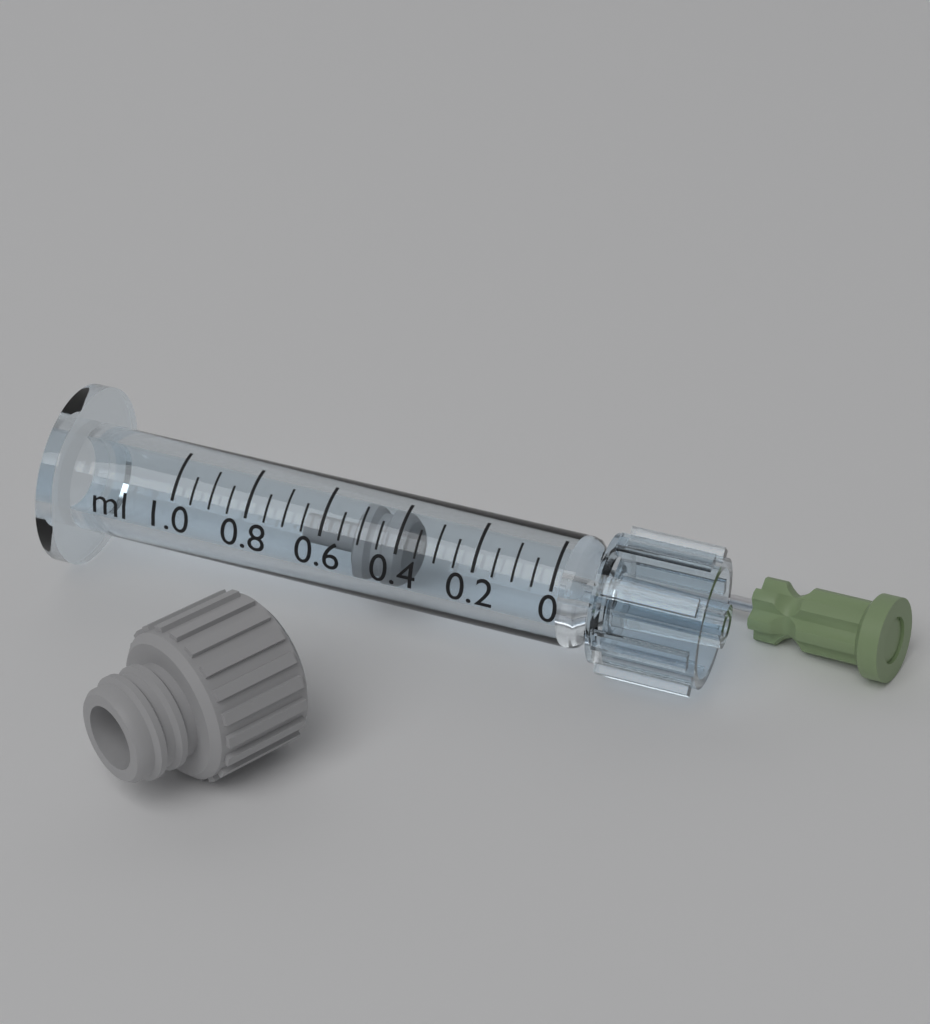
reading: 0.40 ml
